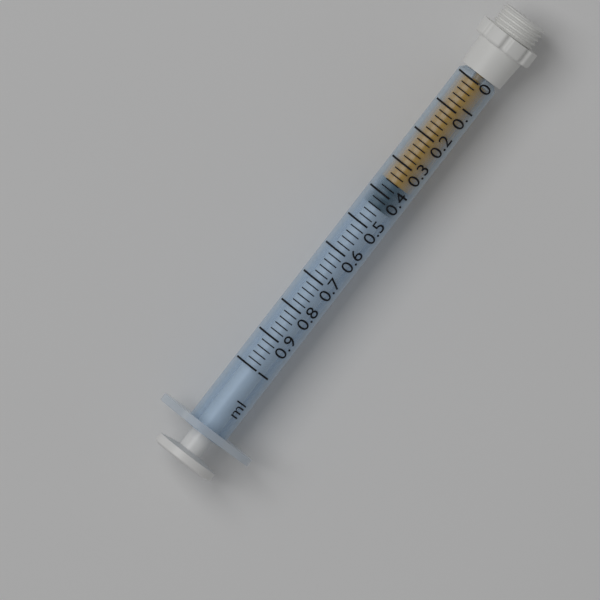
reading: 0.36 ml
